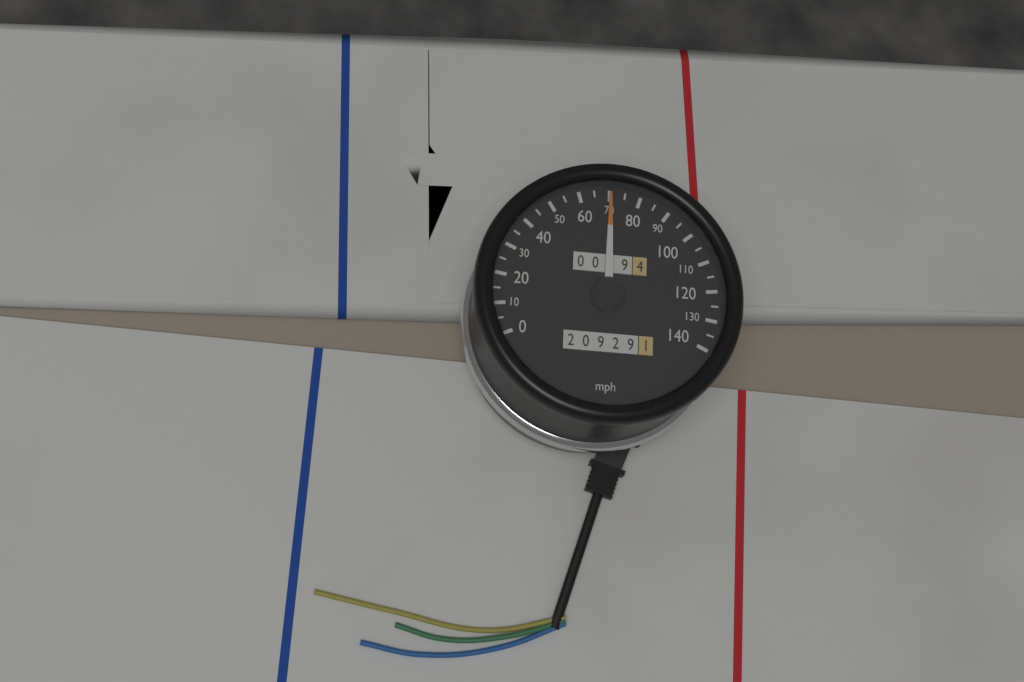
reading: 70 mph
